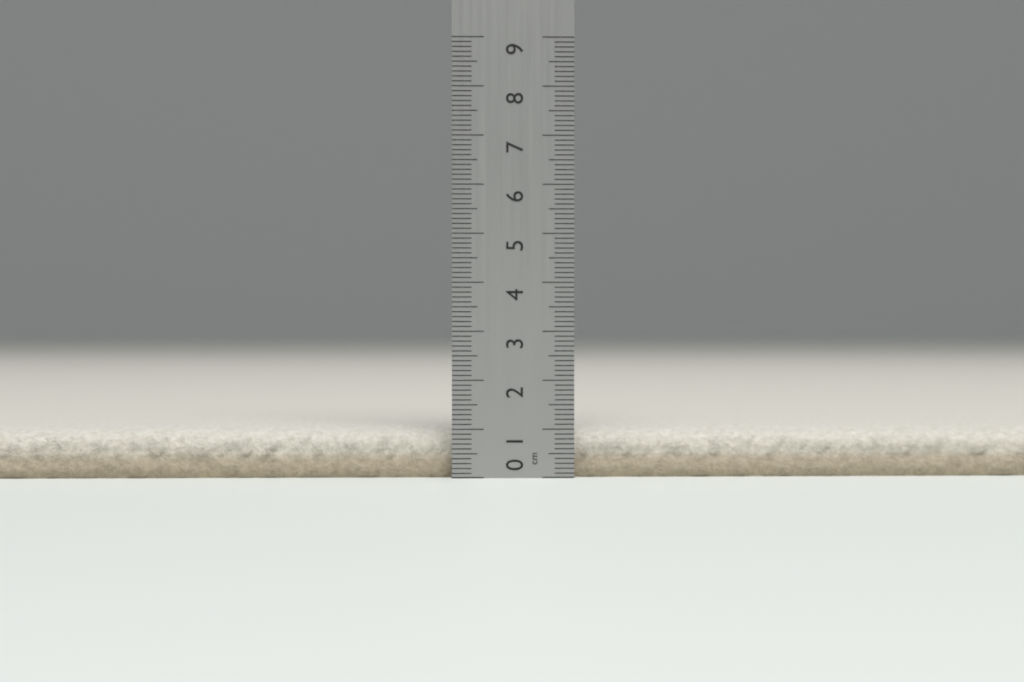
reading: 1.0 cm
